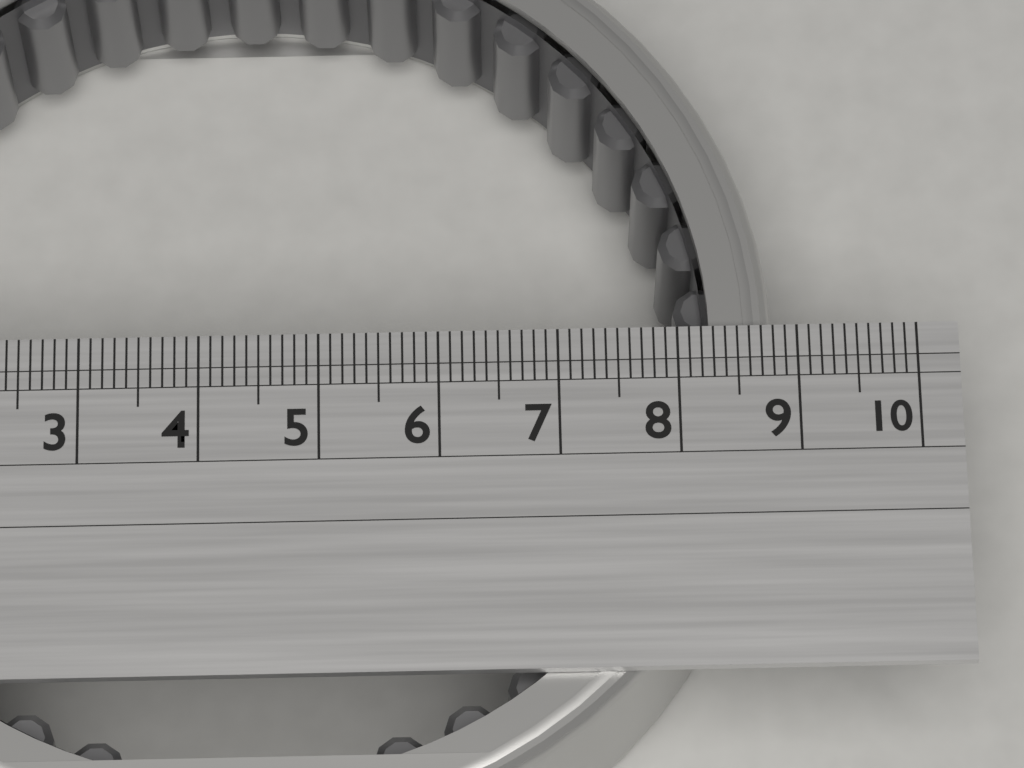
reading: 8.8 (no unit)
